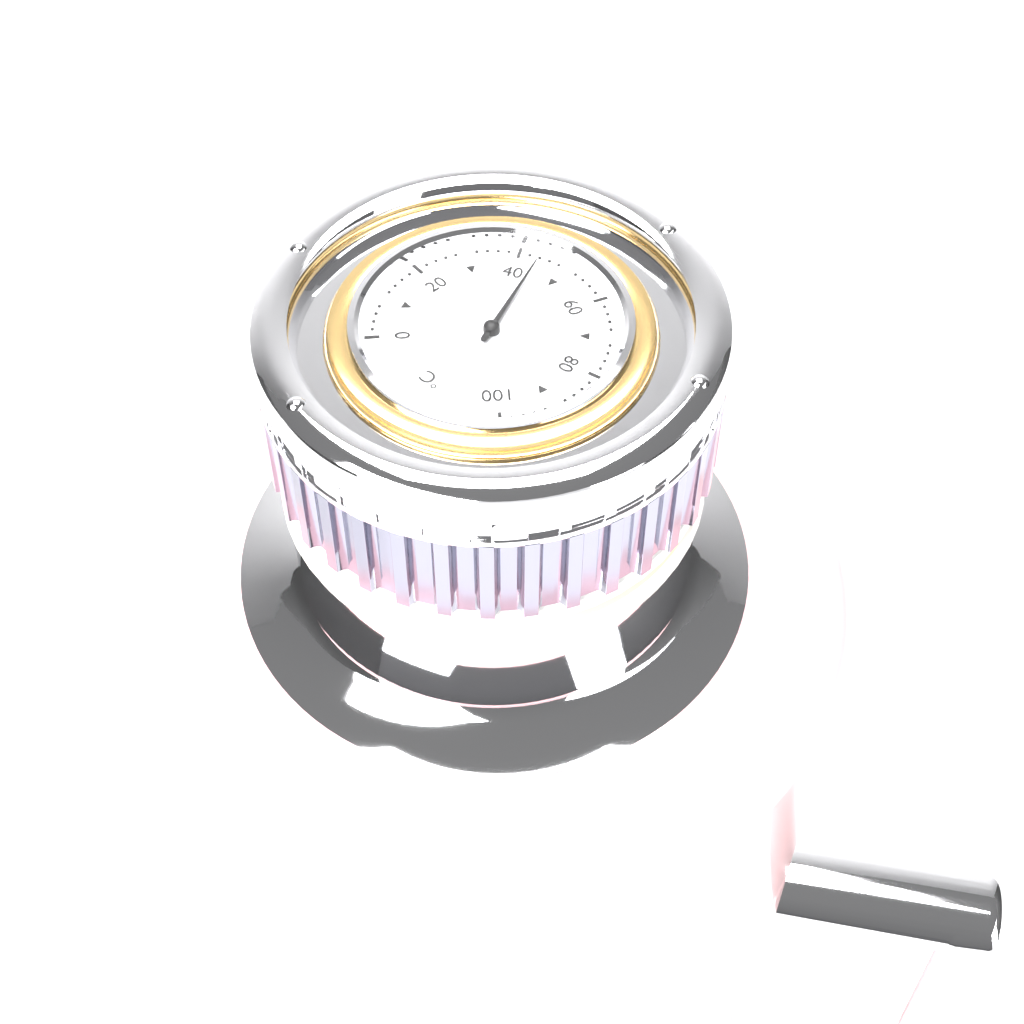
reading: 44 °C
